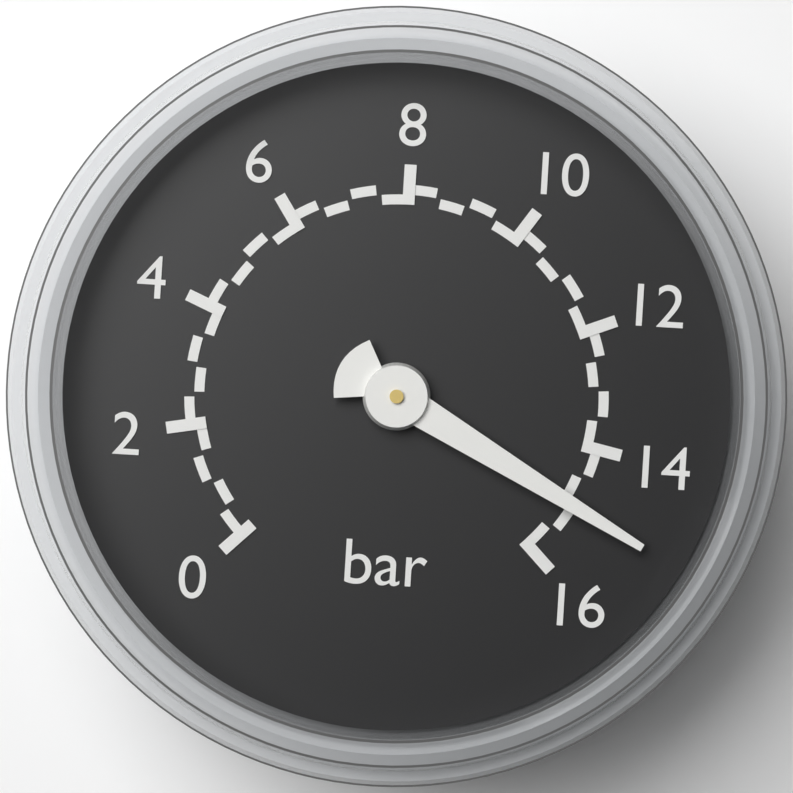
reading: 15.0 bar
